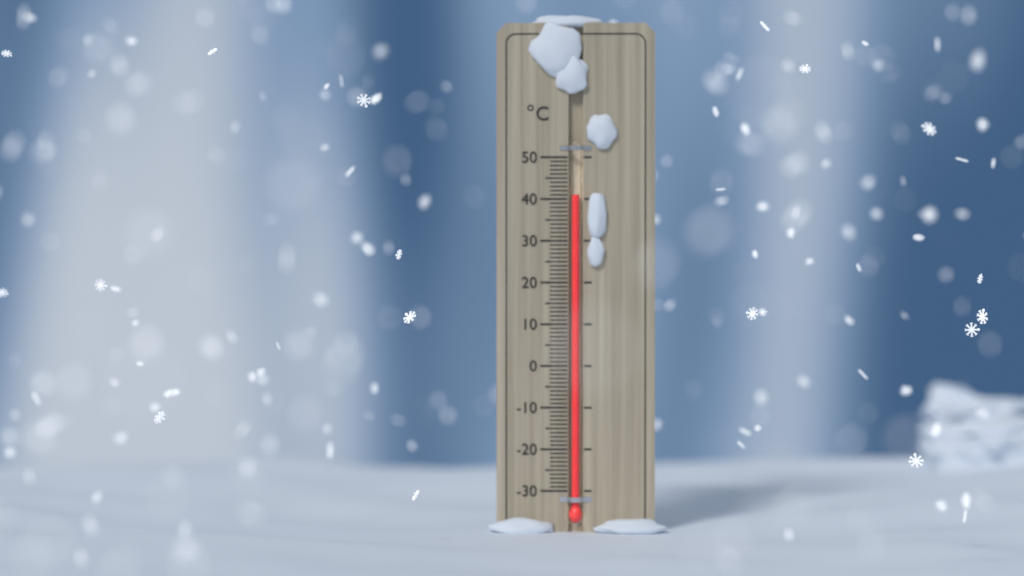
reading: 41 °C
